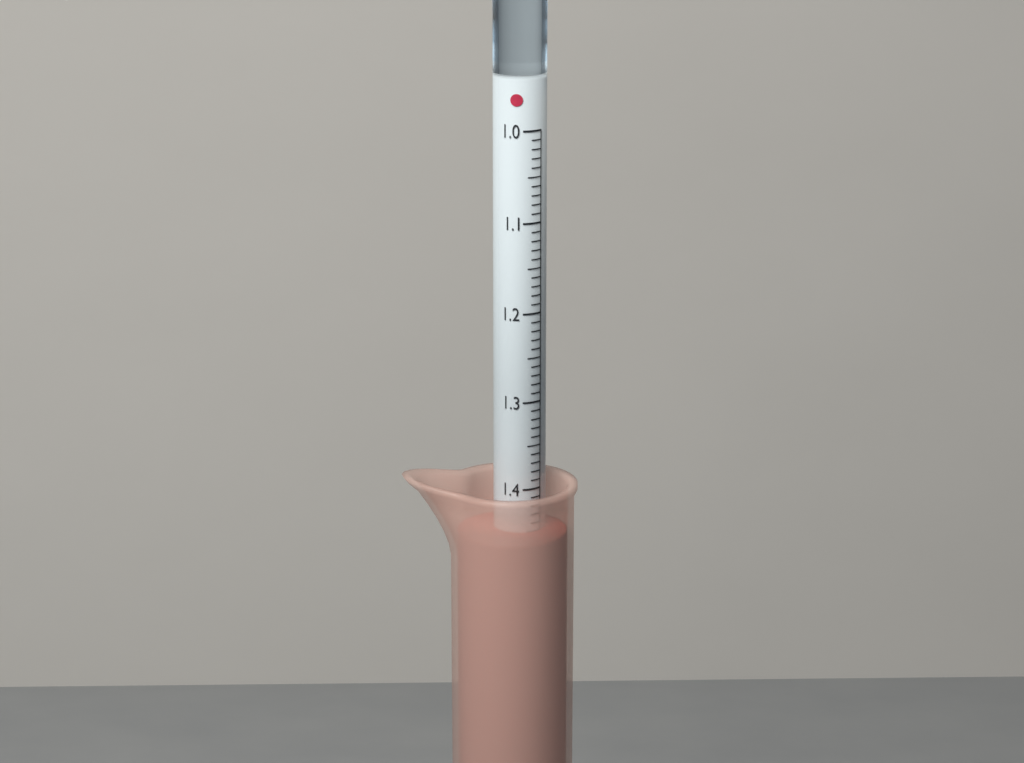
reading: 1.45 (no unit)
